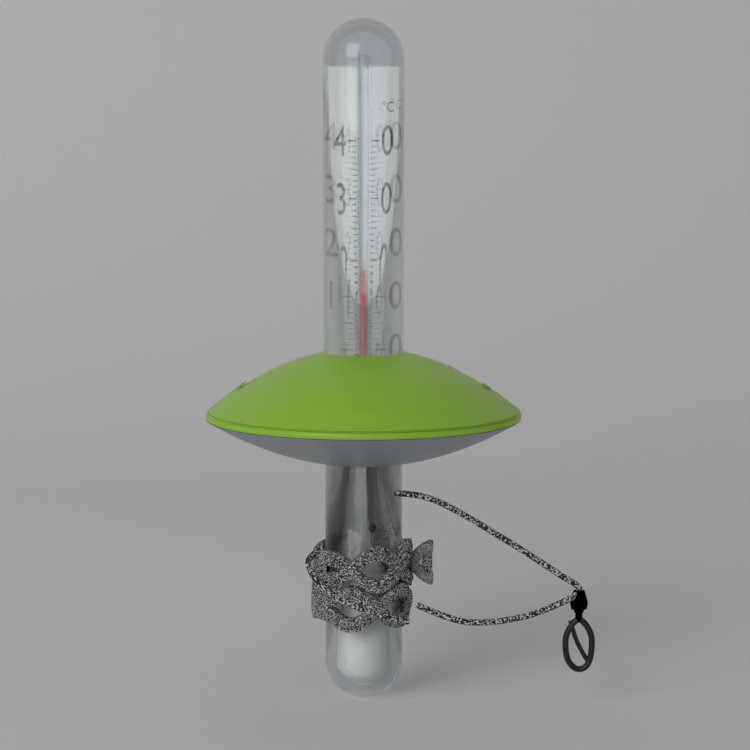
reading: 15 °C
